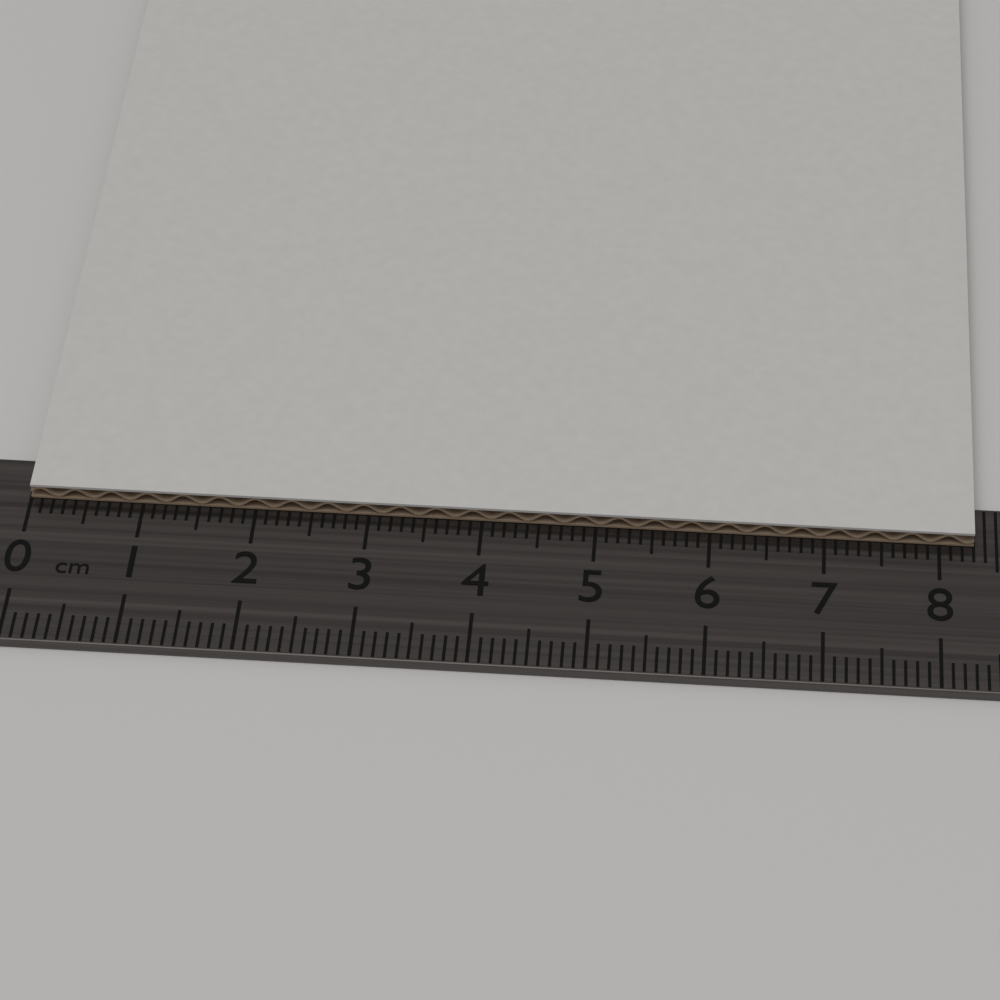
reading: 8.3 cm
